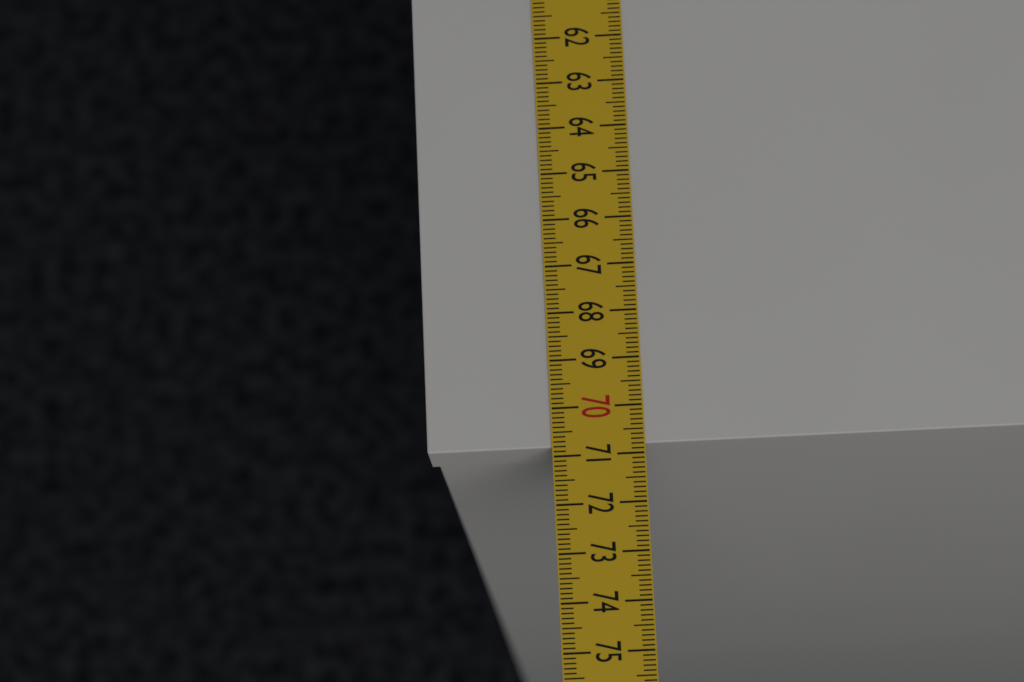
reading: 70.8 cm
